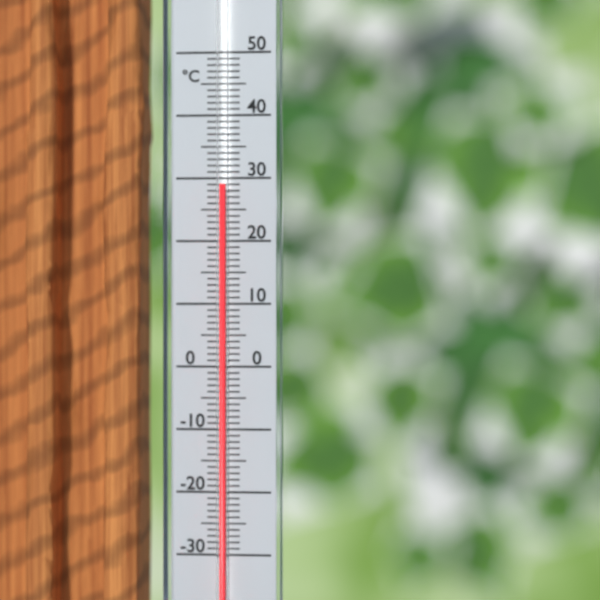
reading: 29 °C
